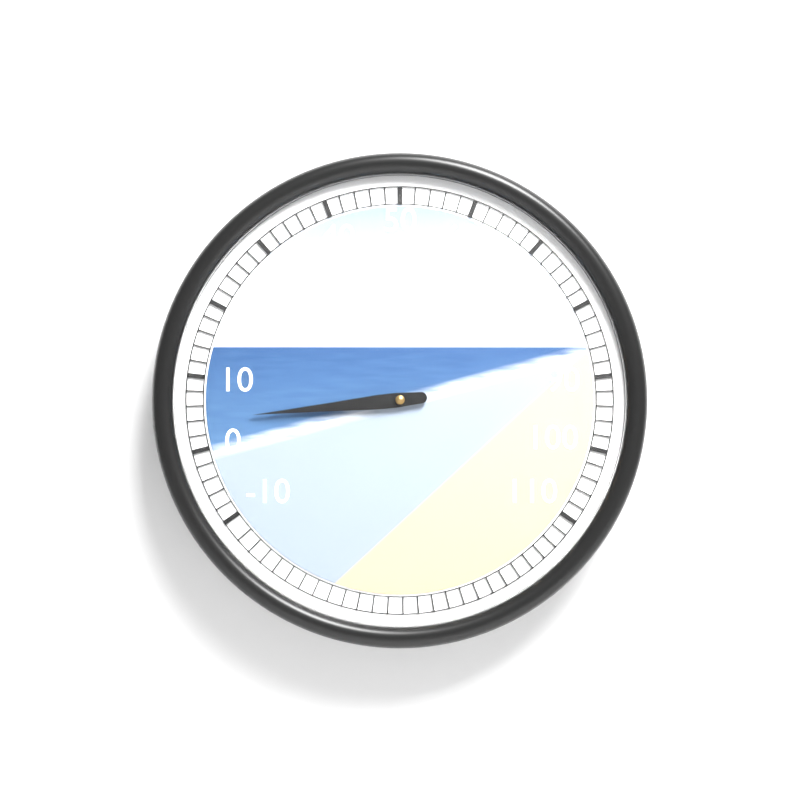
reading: 4 (no unit)
